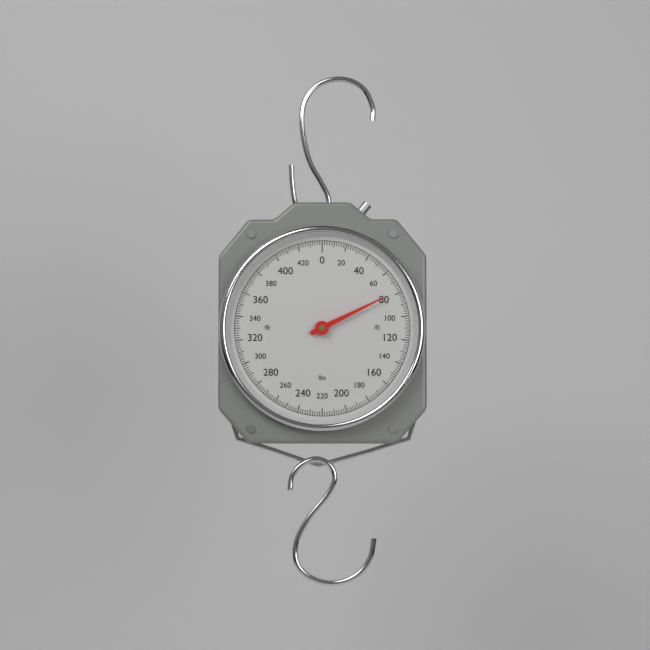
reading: 78 lbs
